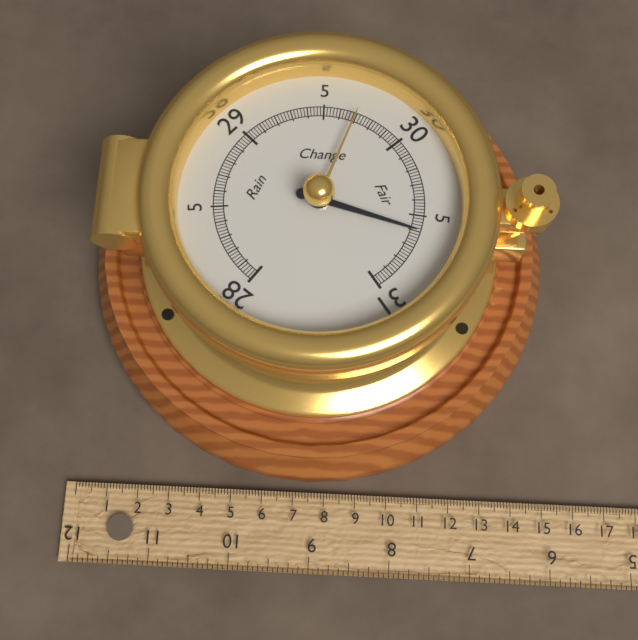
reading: 30.60 inHg
